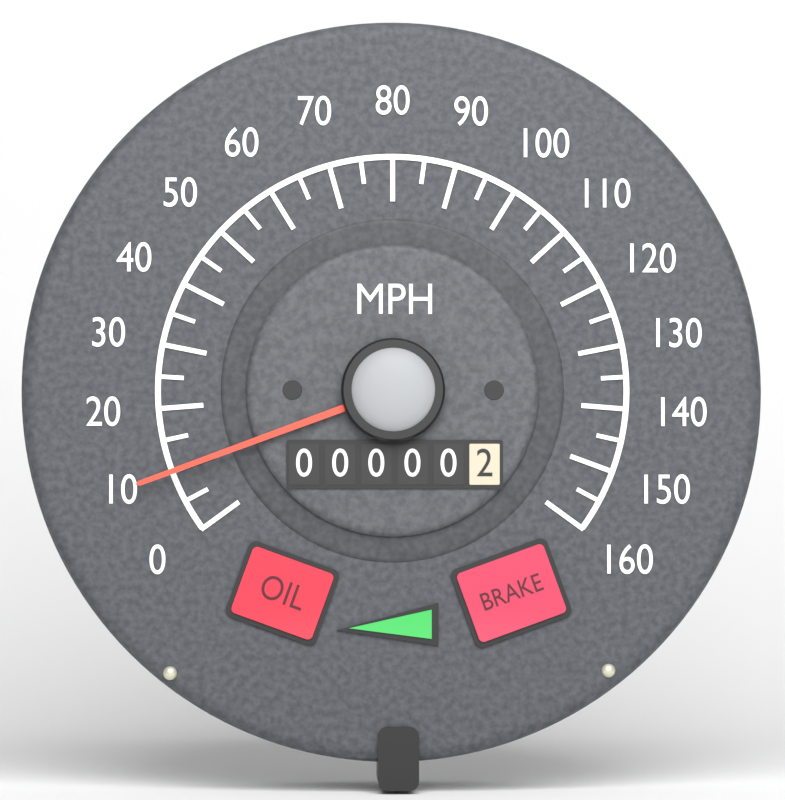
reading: 10 MPH
